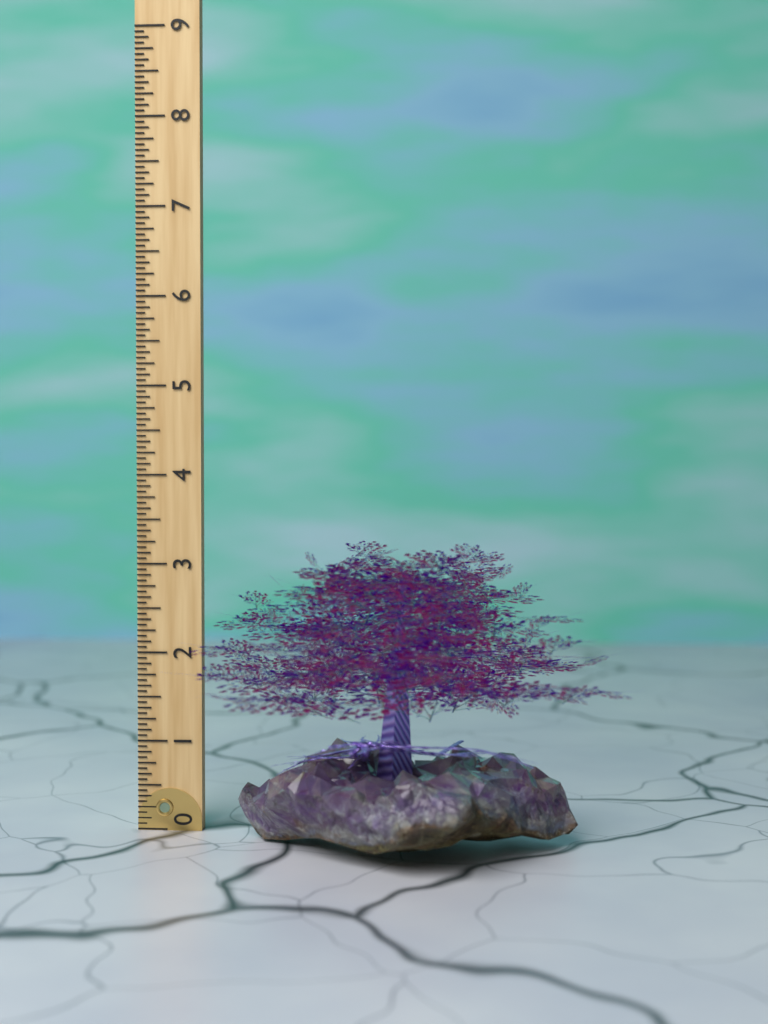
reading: 3.3125 (no unit)
